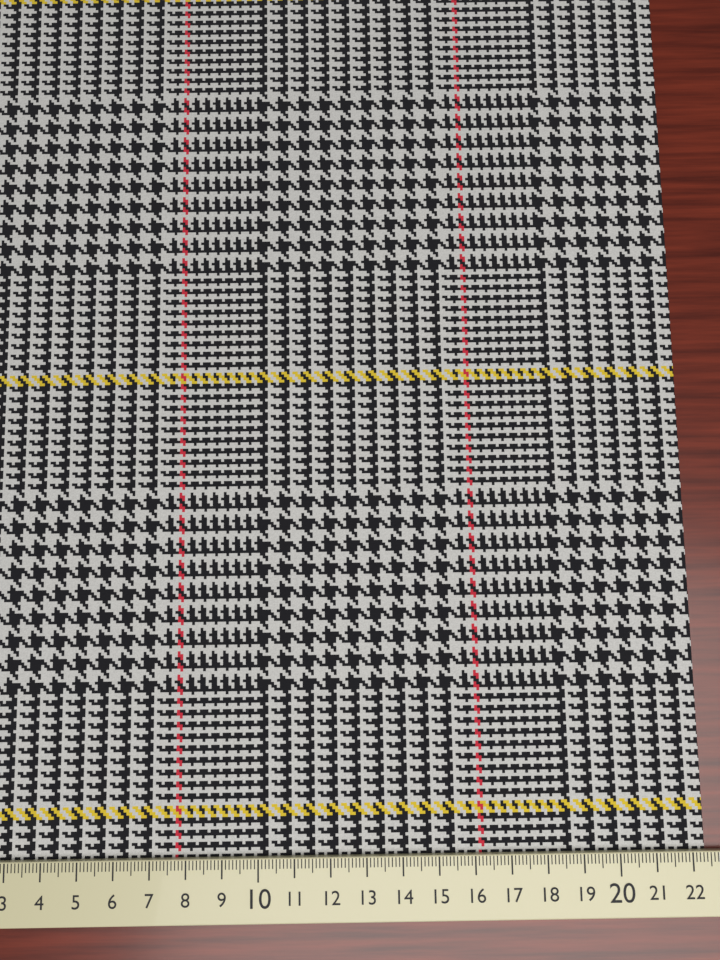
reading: 22.4 cm
